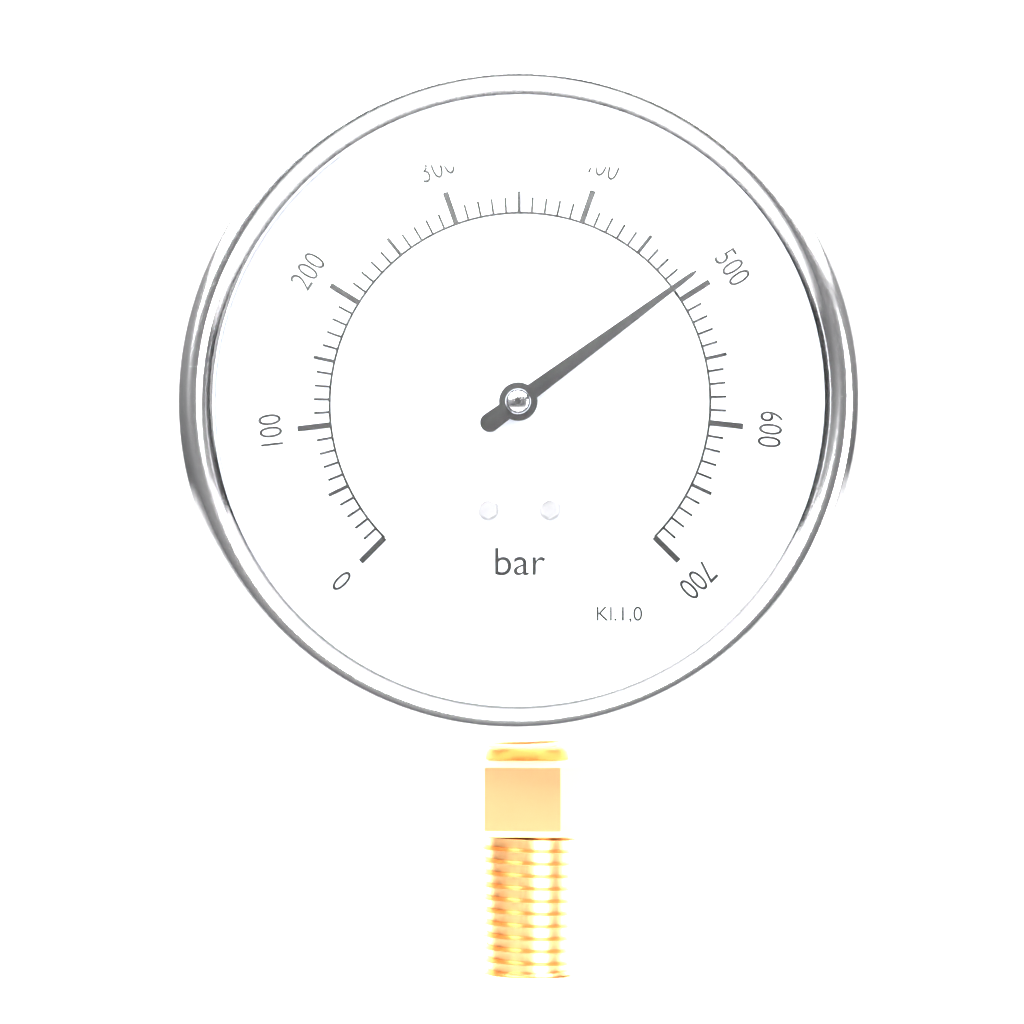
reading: 490 bar
